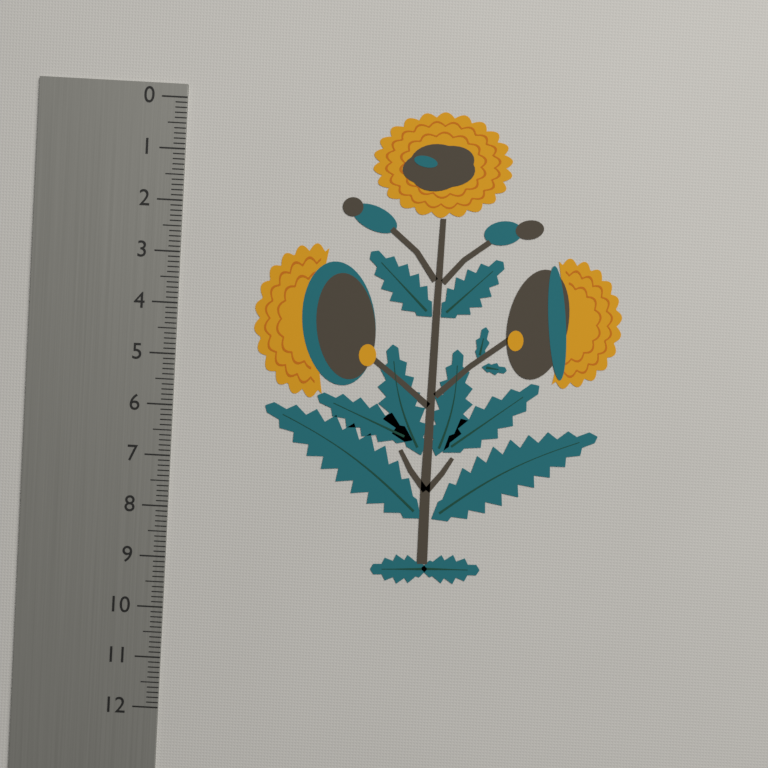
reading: 9.3 (no unit)
